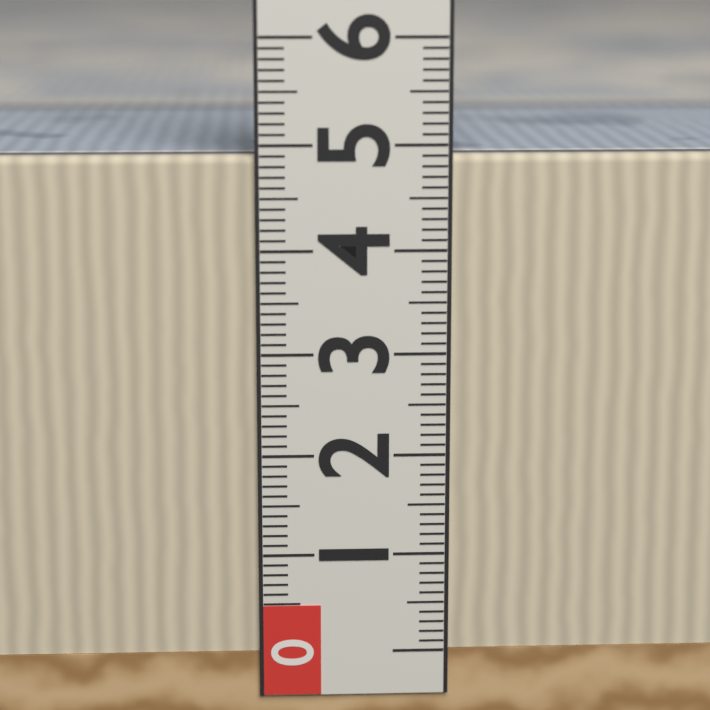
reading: 4.9 (no unit)
